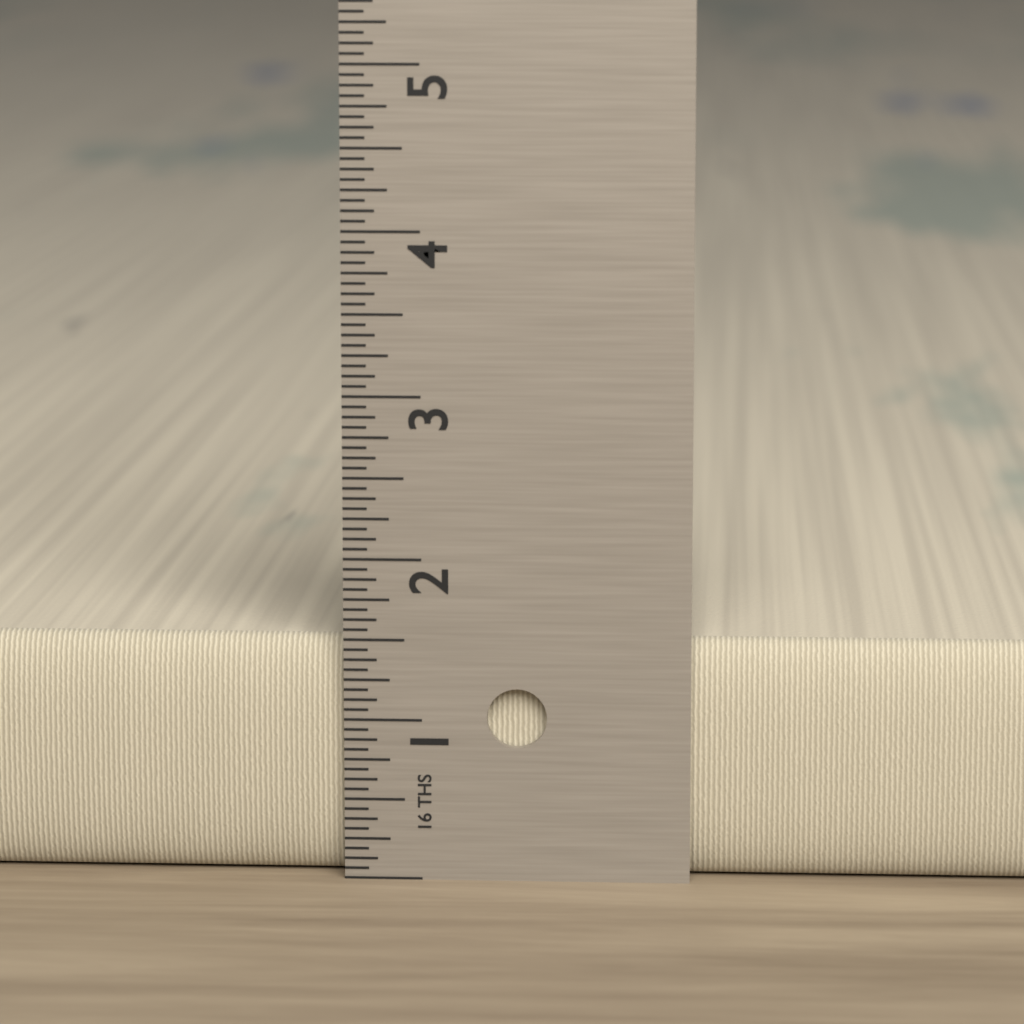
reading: 1.5000 in
